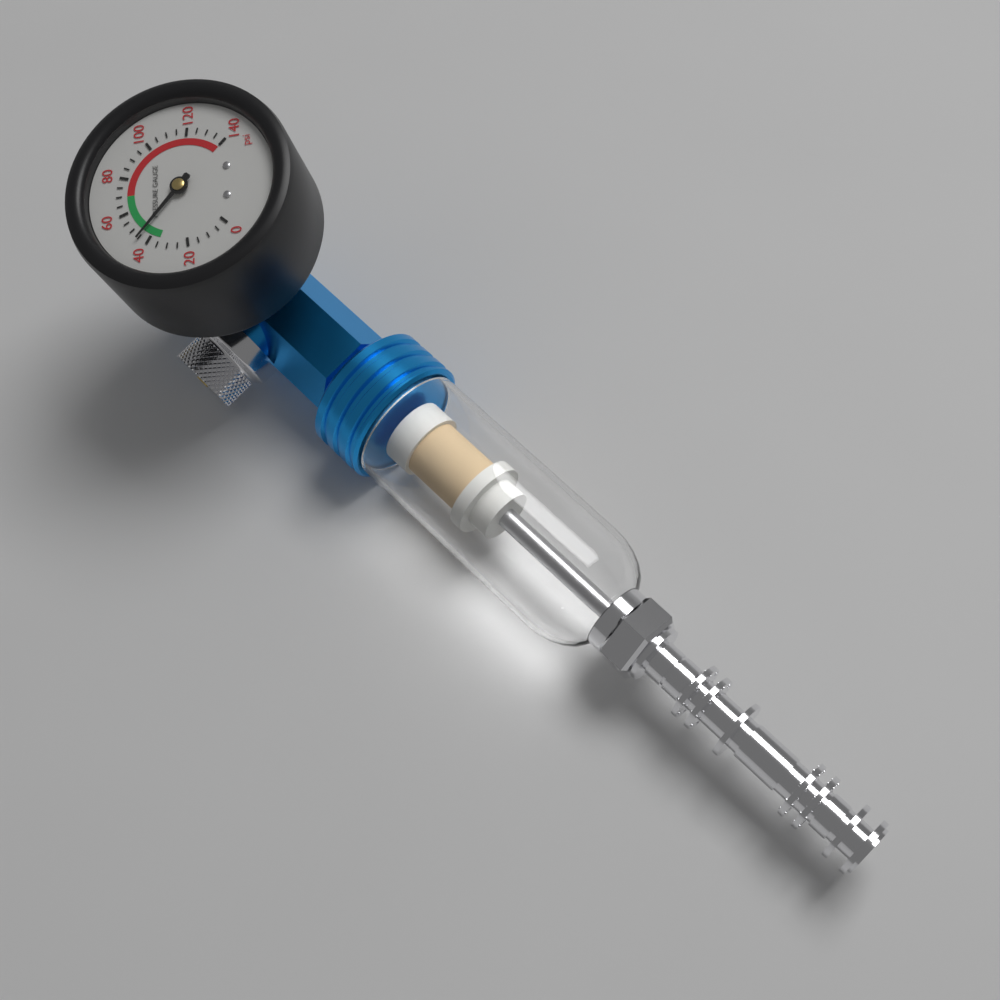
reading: 45 psi
